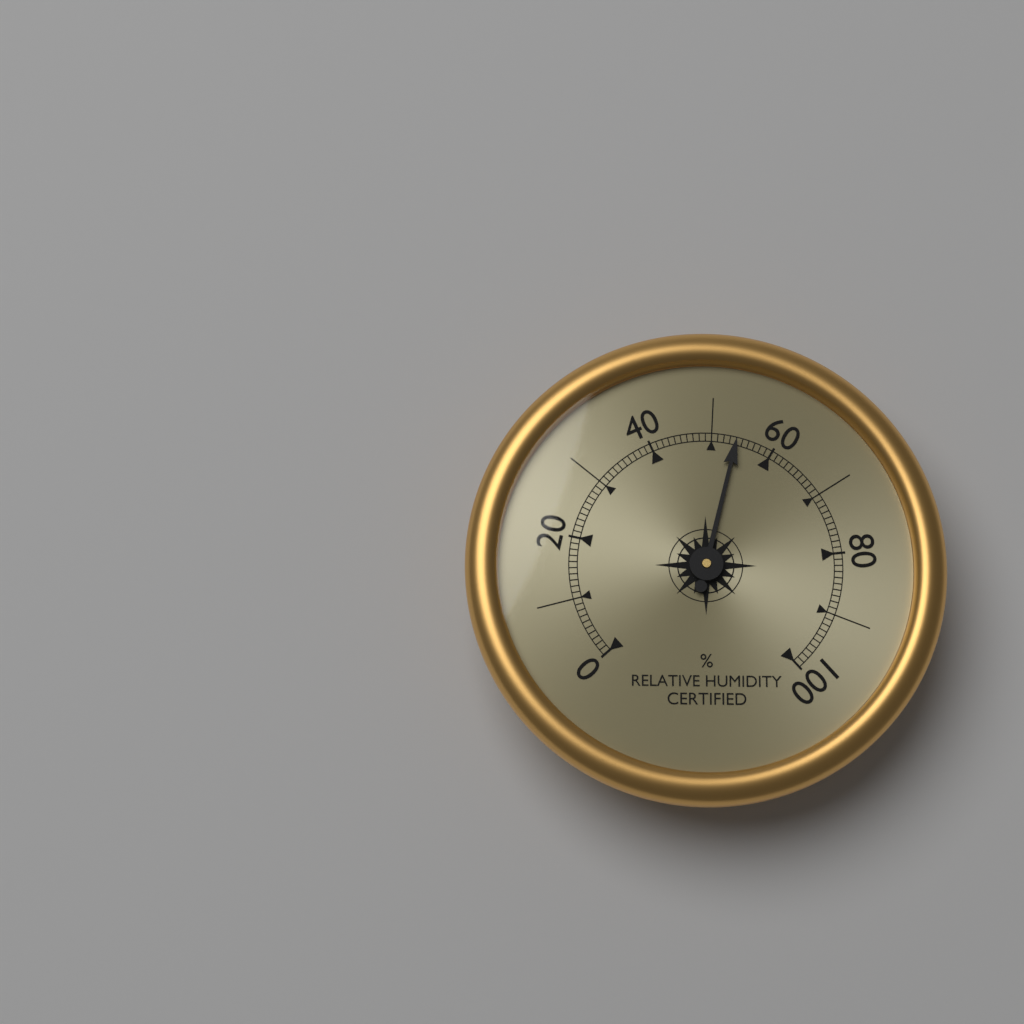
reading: 54 %
